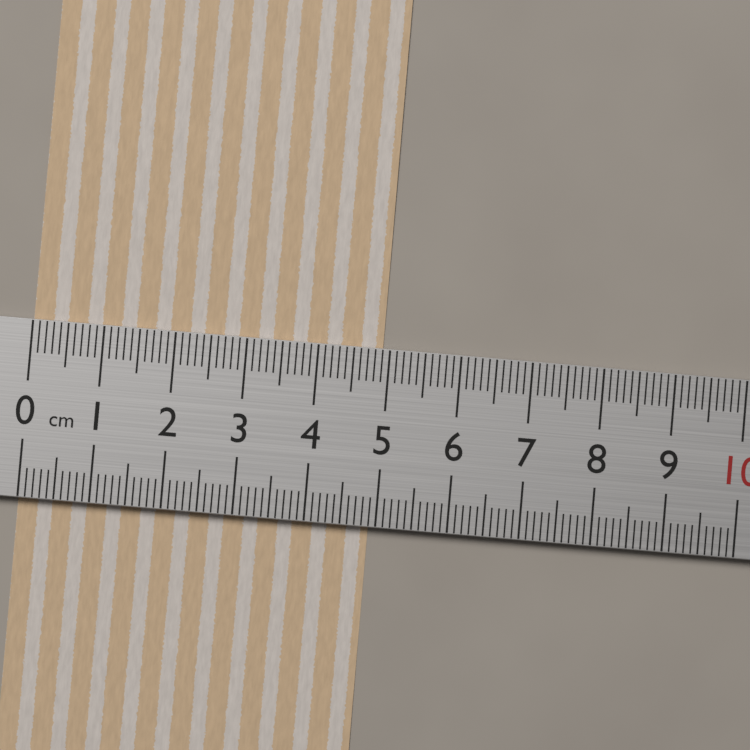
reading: 4.9 cm
